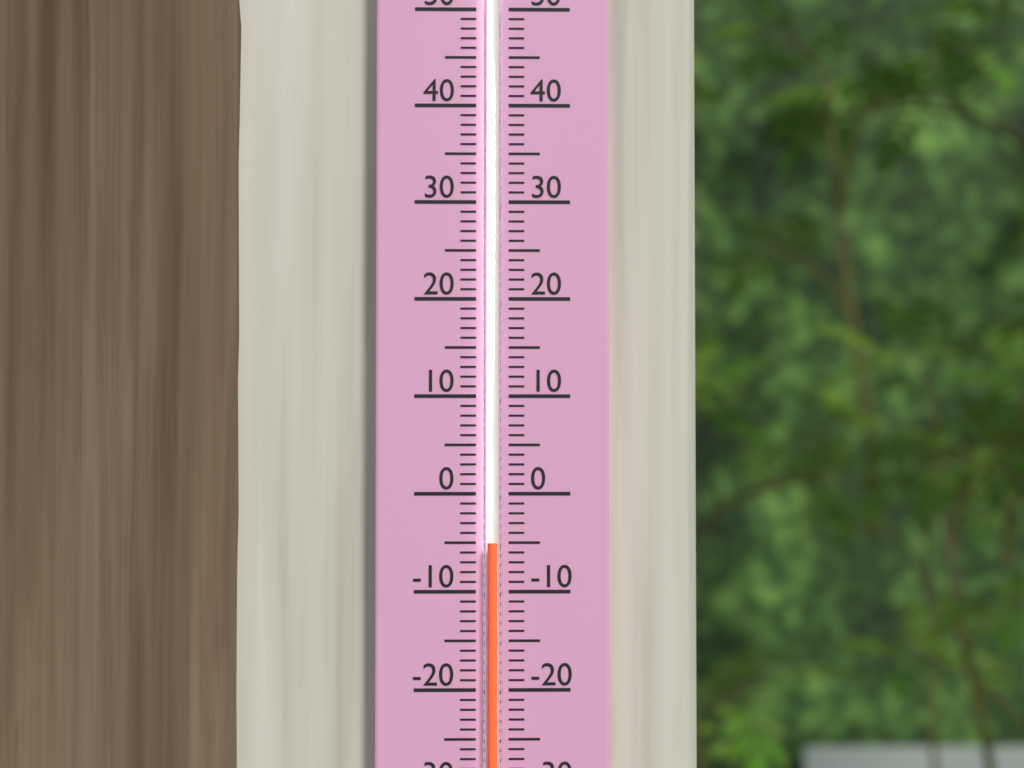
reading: -5 (no unit)
